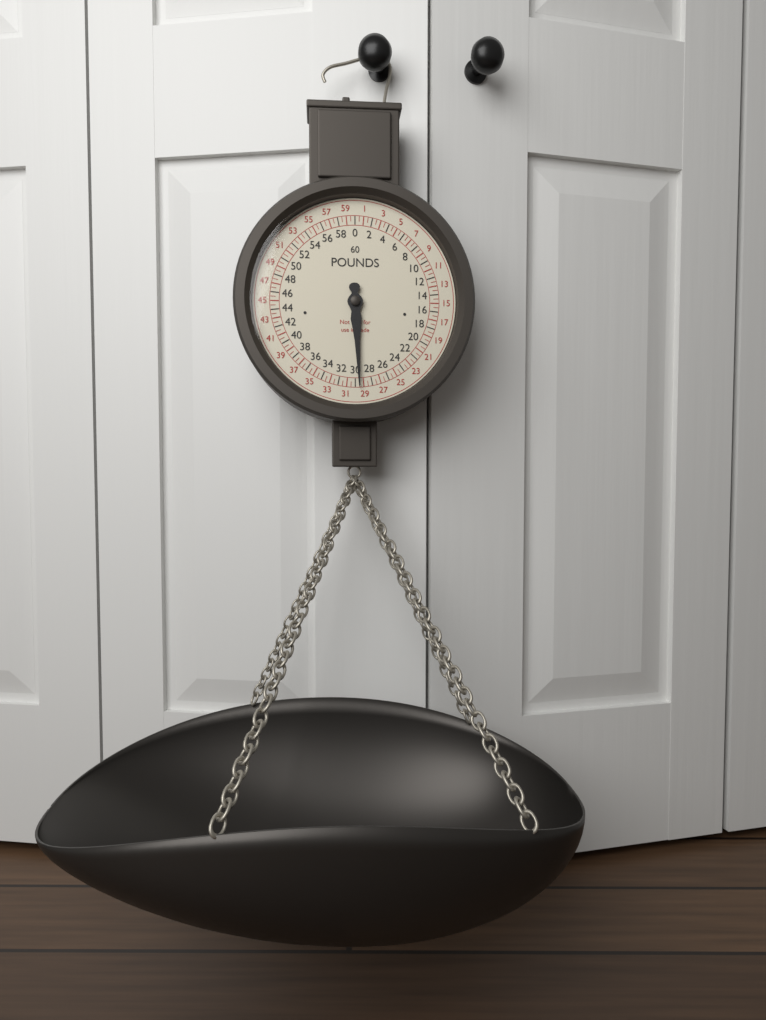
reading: 29.5 lb
